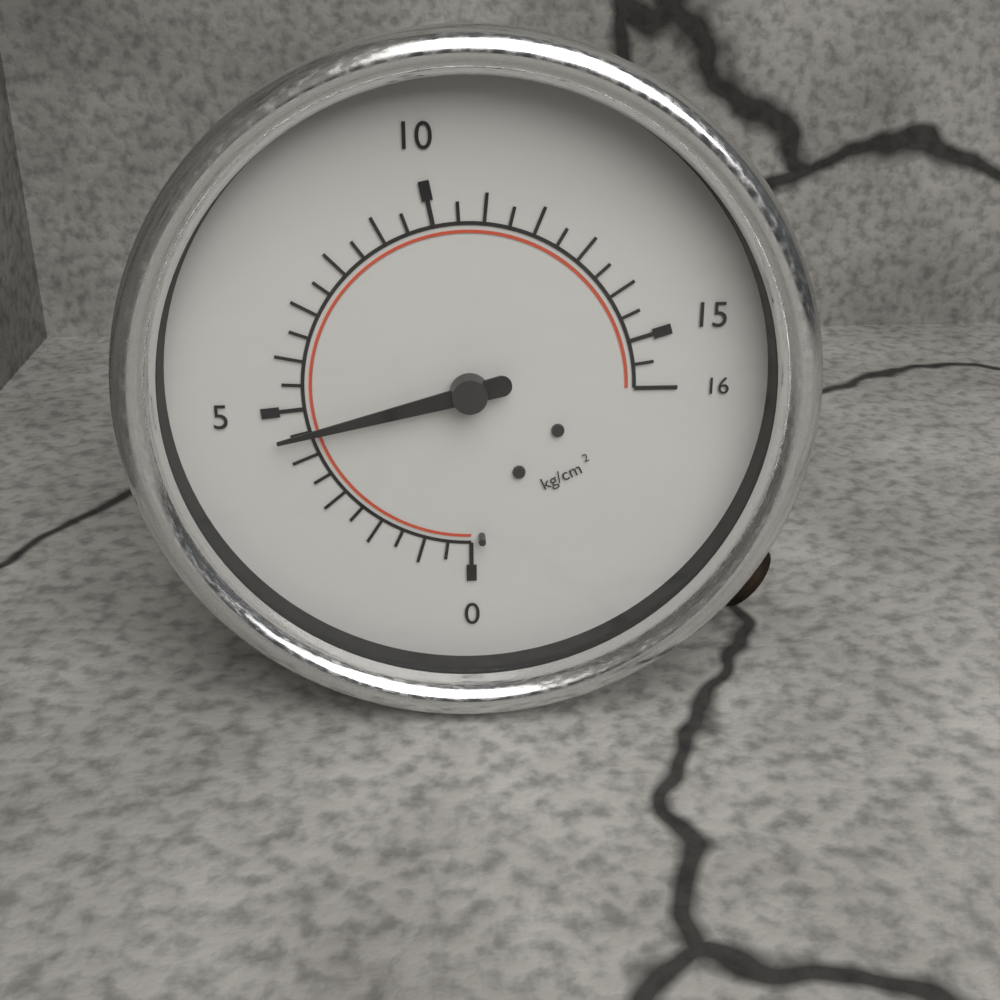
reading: 4.5 kg/cm²
